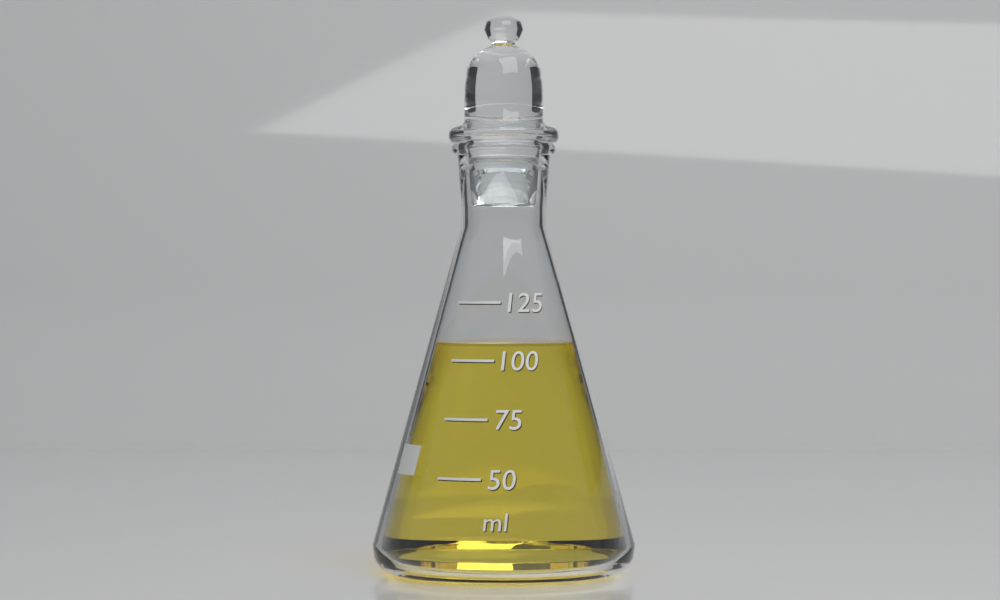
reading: 107 ml
